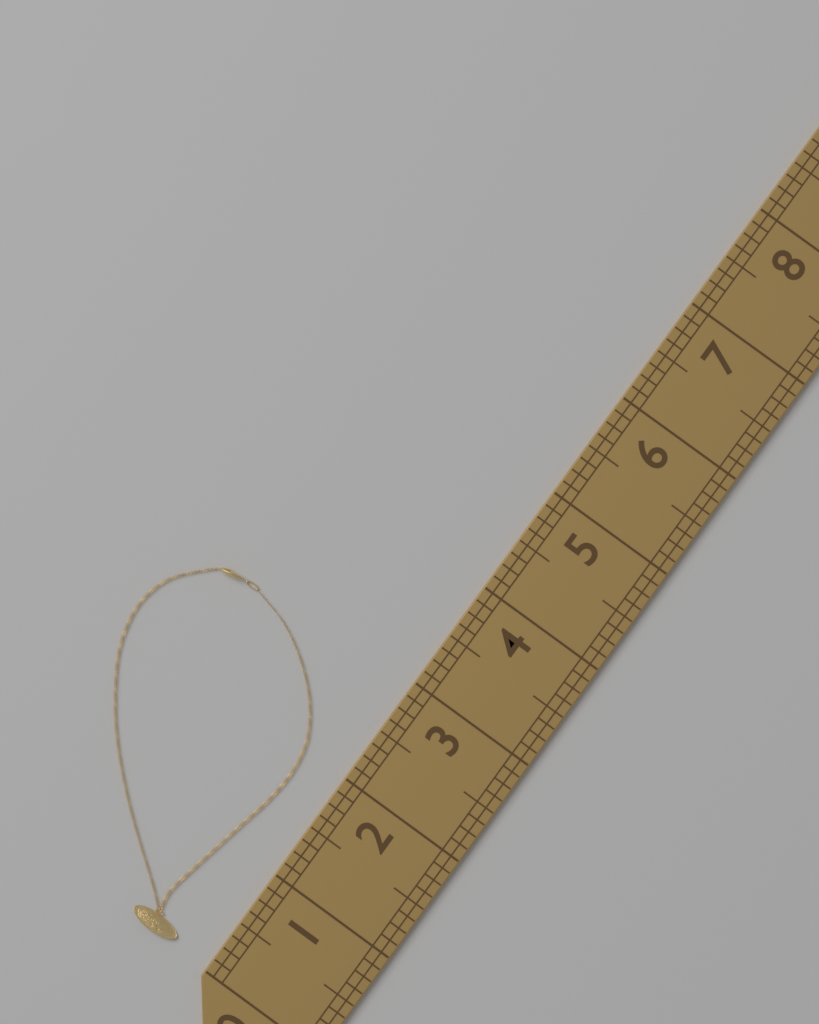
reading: 2.875 (no unit)
